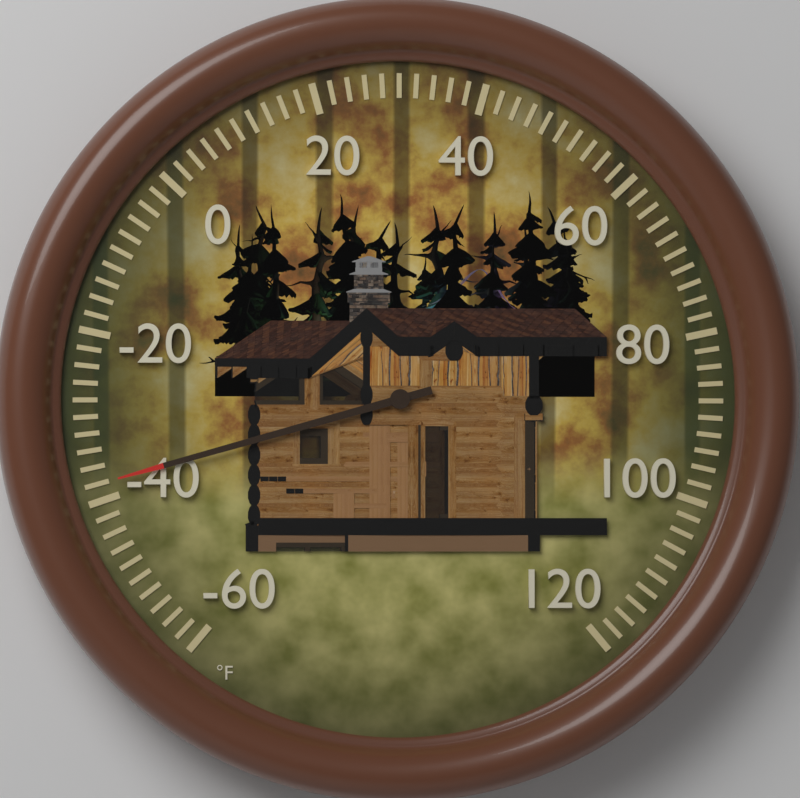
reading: -38 °F
